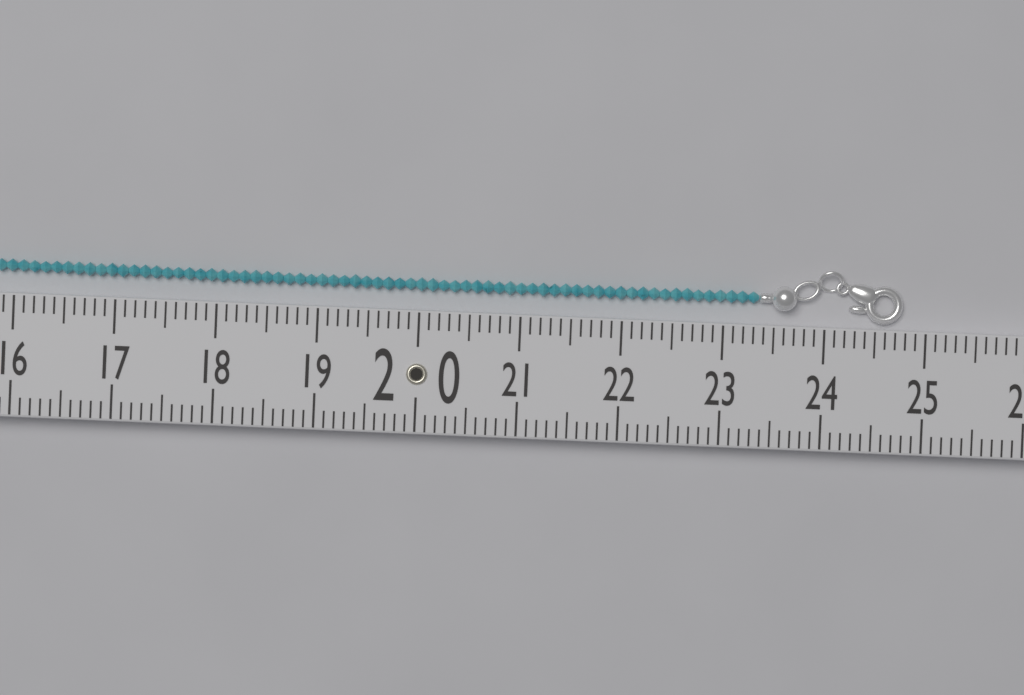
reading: 24.8 (no unit)
